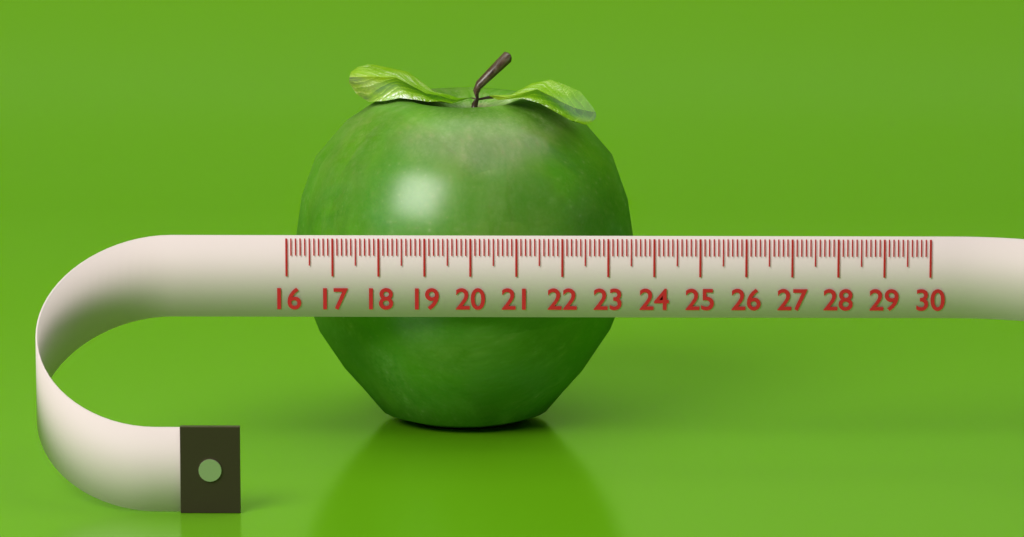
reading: 23.6 (no unit)
